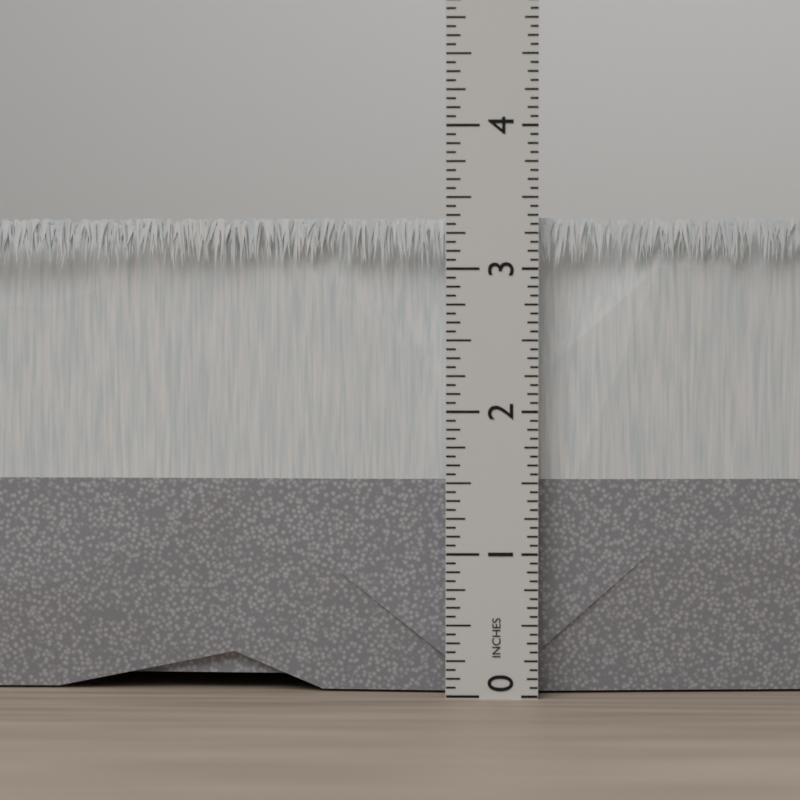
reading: 3.3750 in
